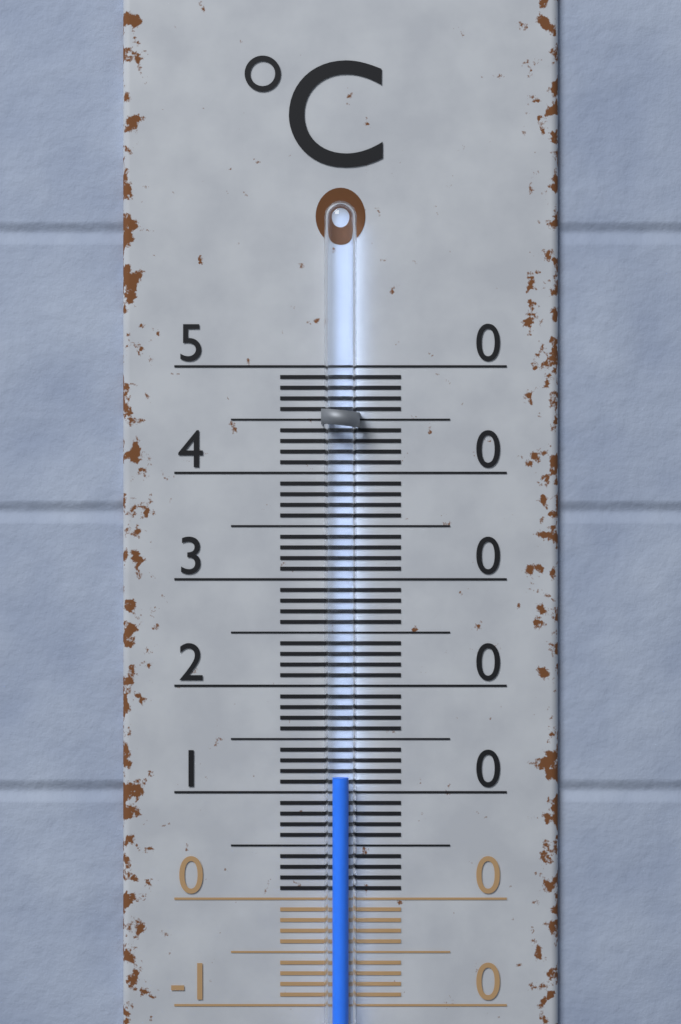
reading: 11.5 °C
